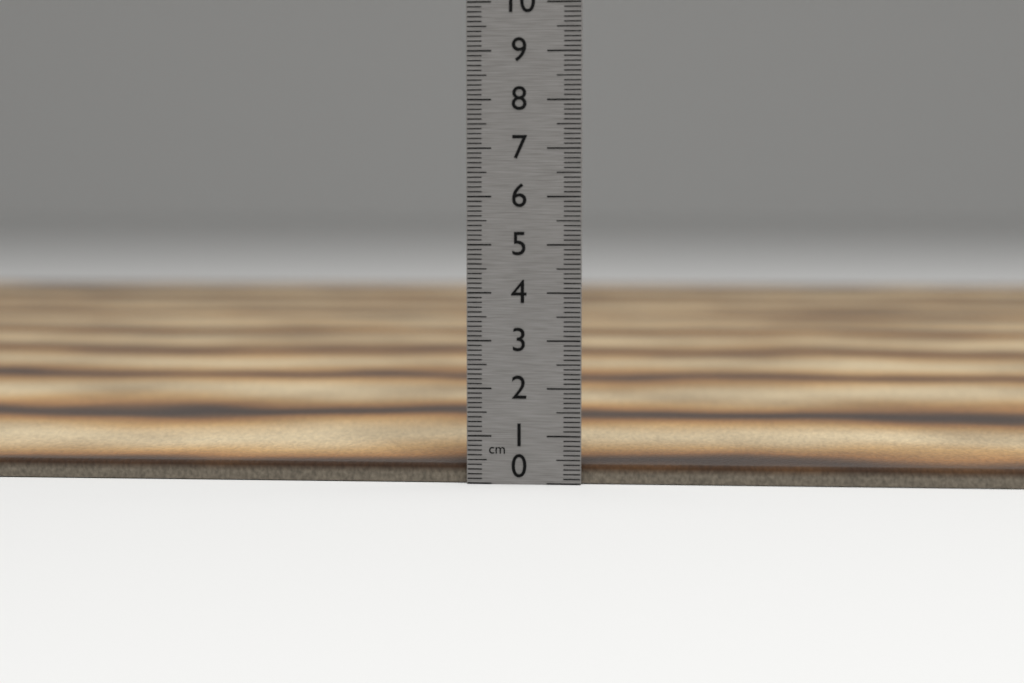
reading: 0.4 cm
